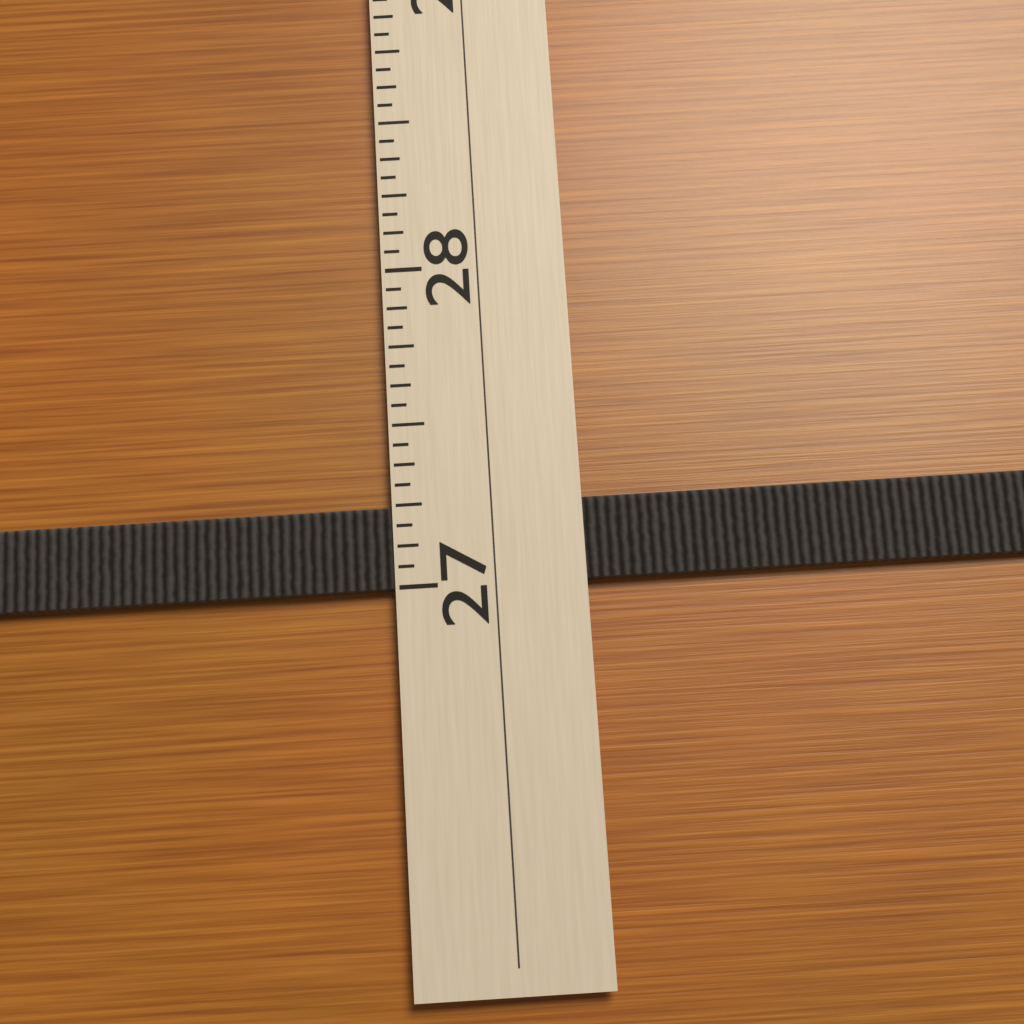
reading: 27.2500 (no unit)
